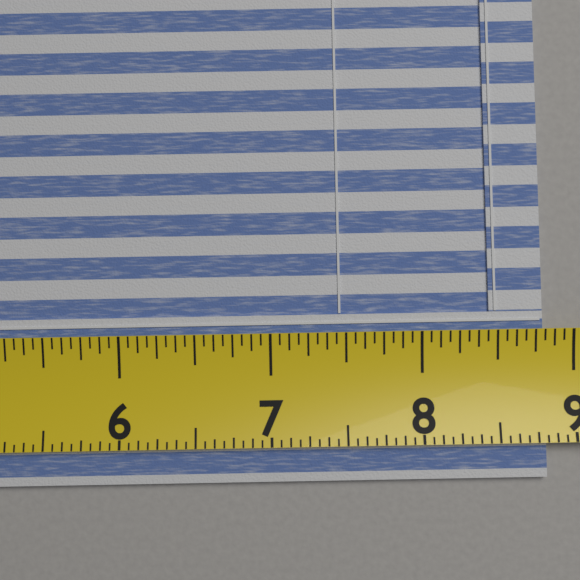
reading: 8.8125 (no unit)
